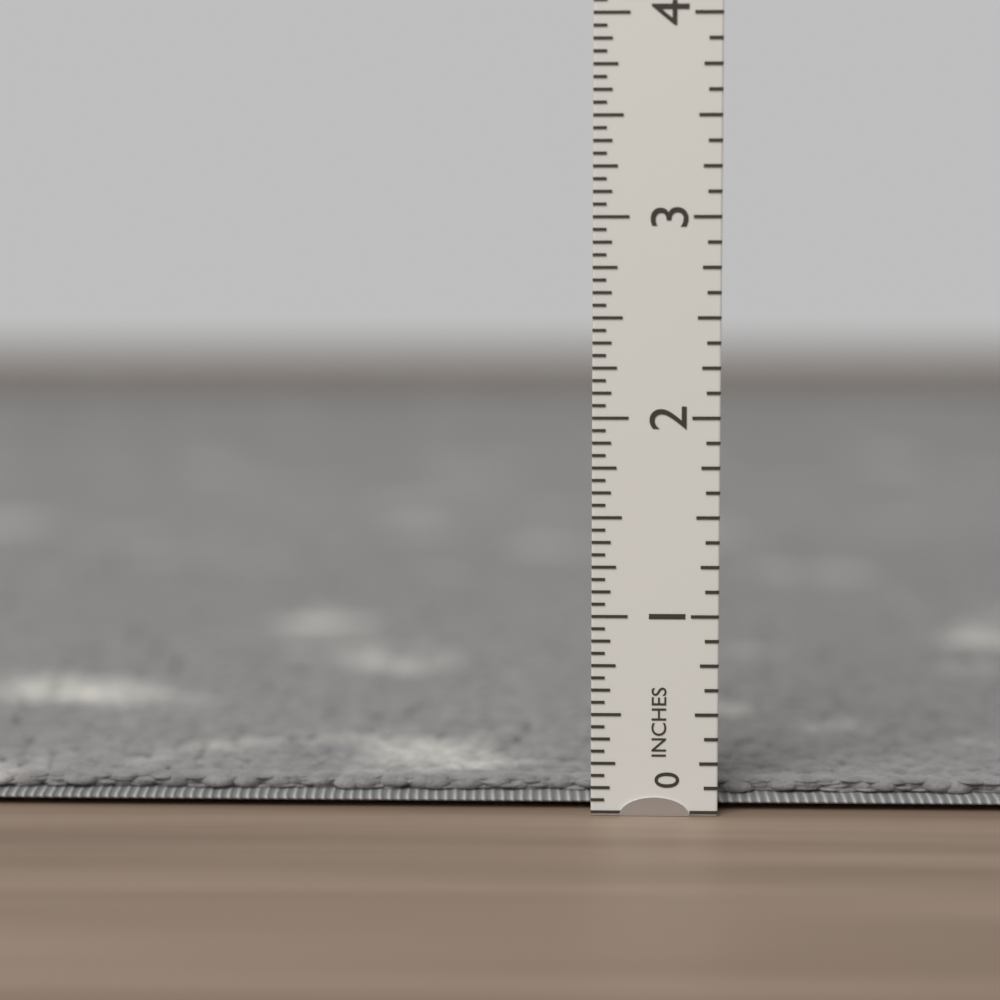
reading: 0.1250 in
